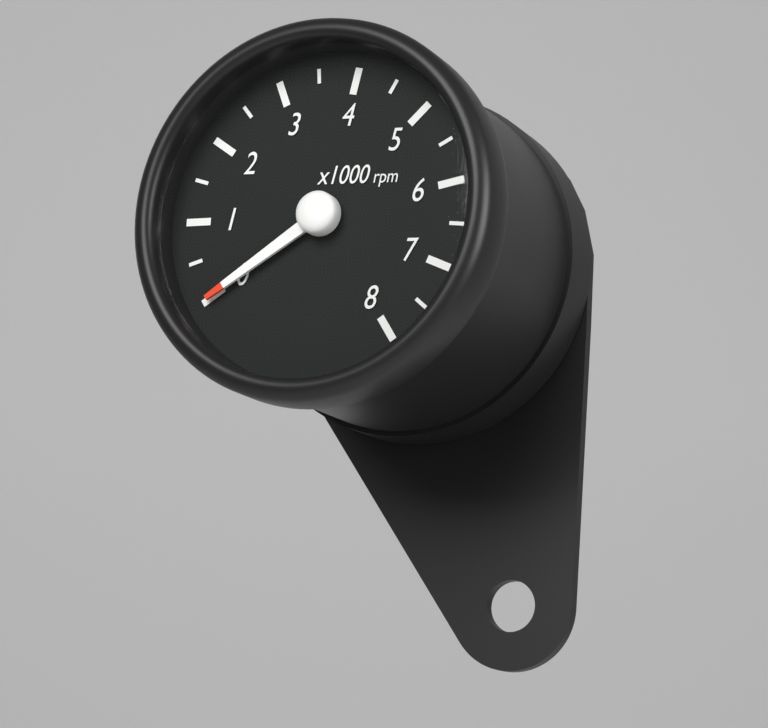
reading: 0 rpm
